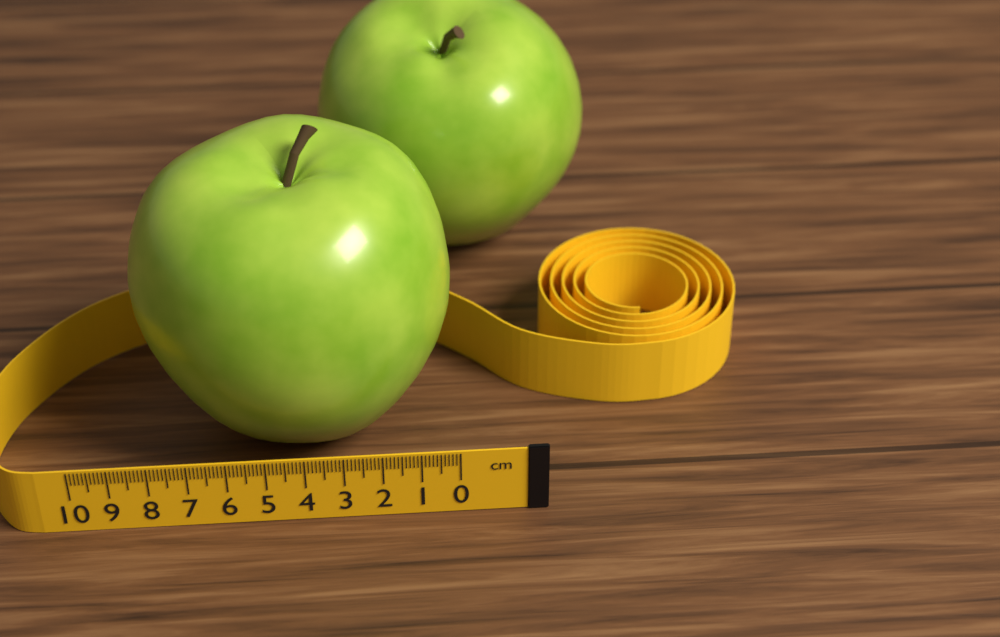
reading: 8.5 cm
